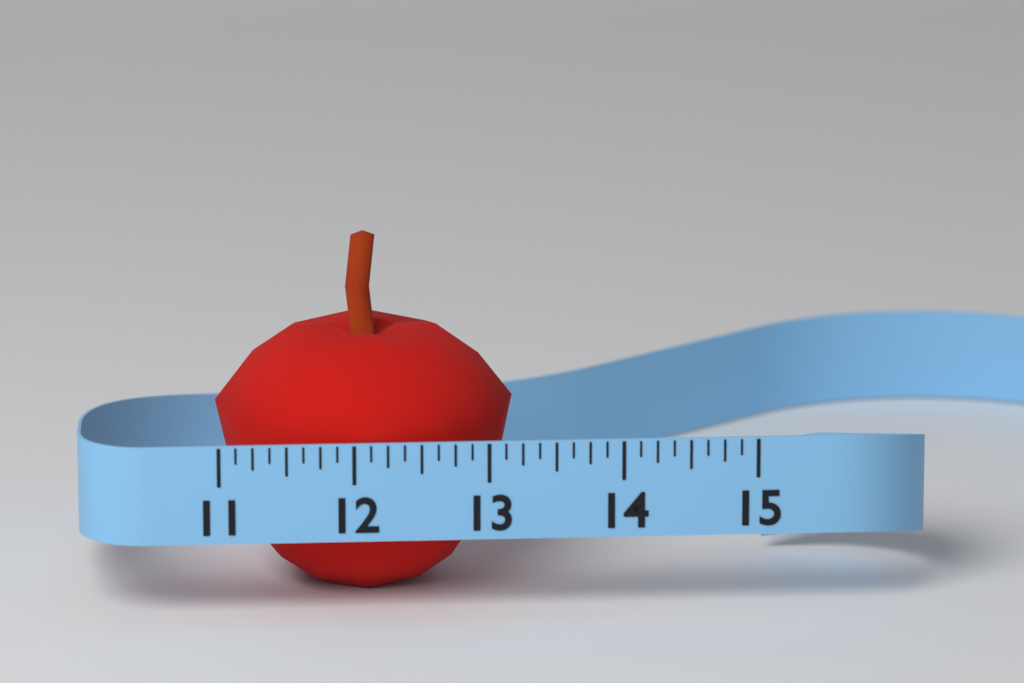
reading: 13.250 (no unit)
